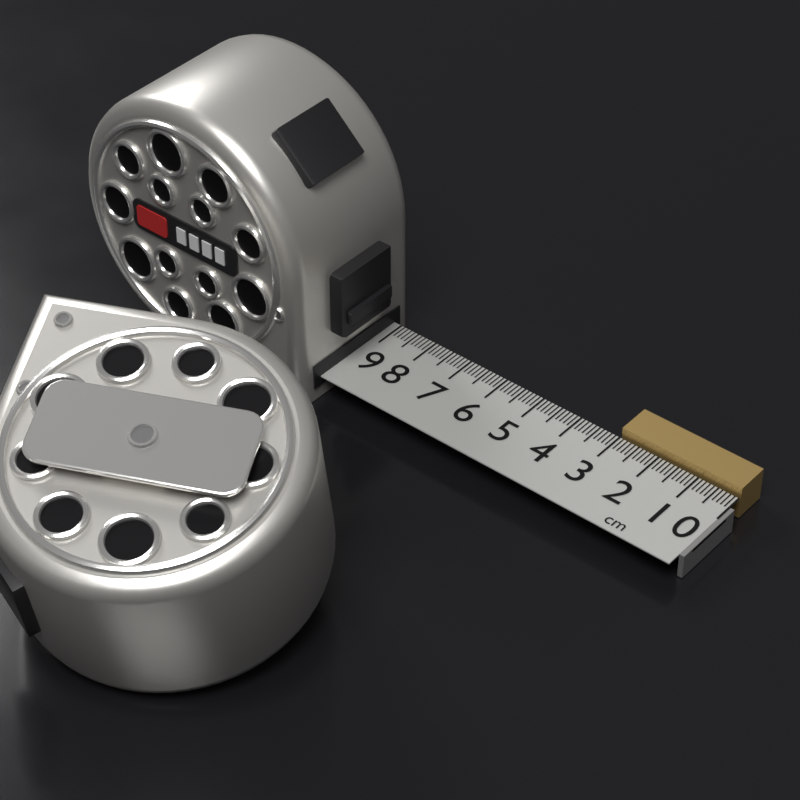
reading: 3.0 cm
